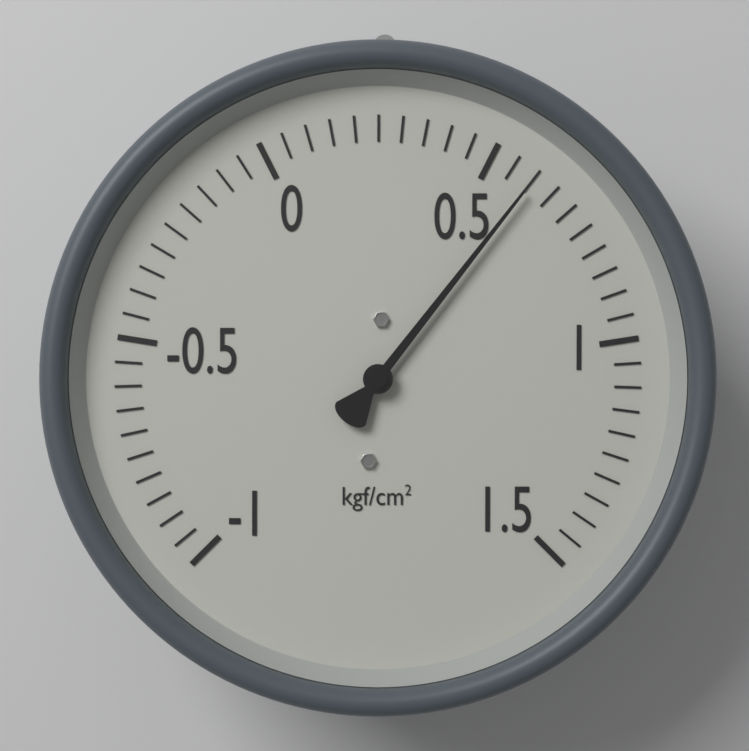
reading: 0.60 kgf/cm²
